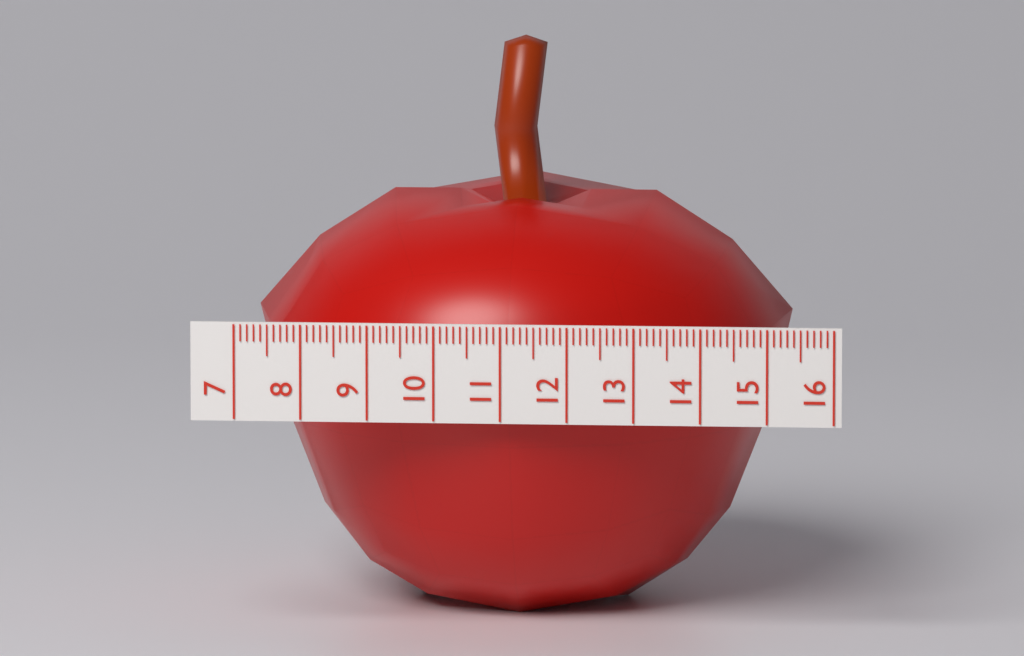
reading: 15.2 (no unit)
